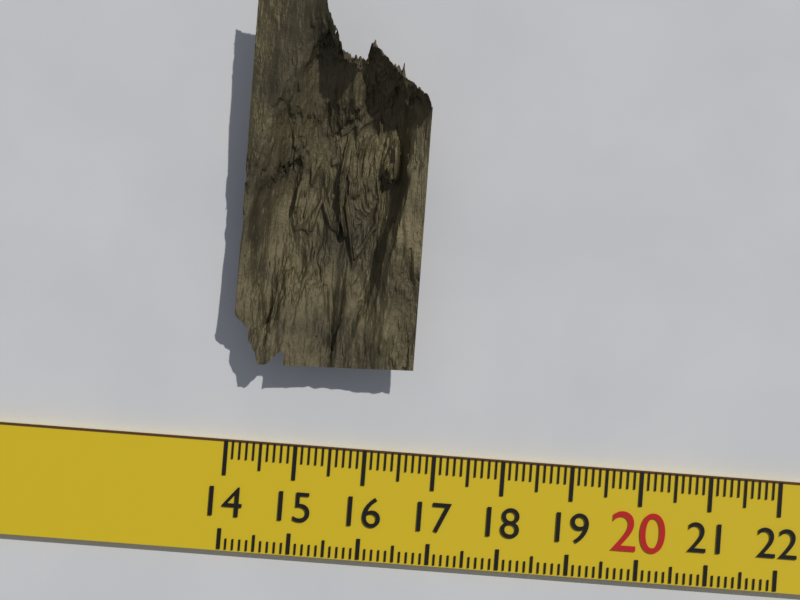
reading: 16.6 (no unit)
